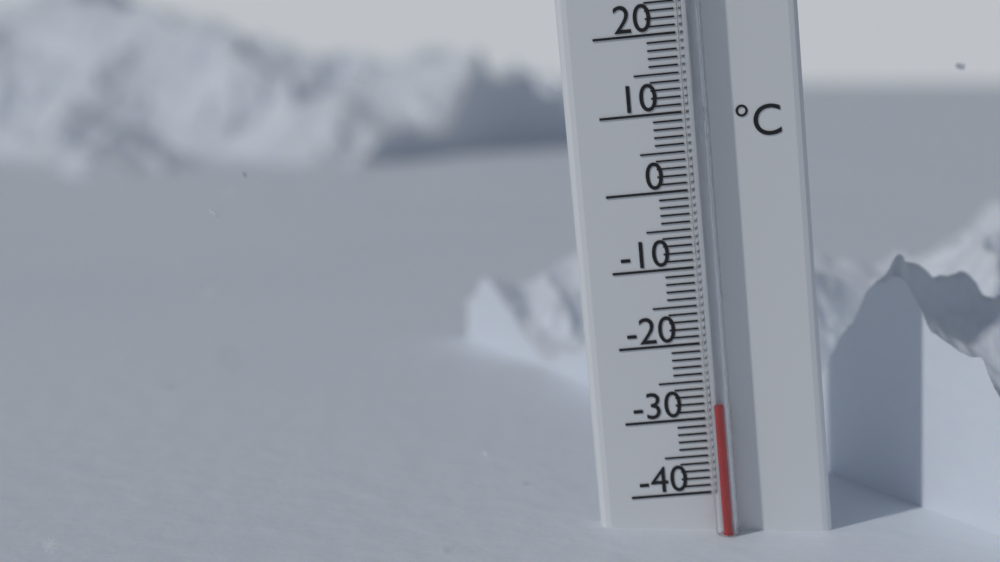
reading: -28 °C
